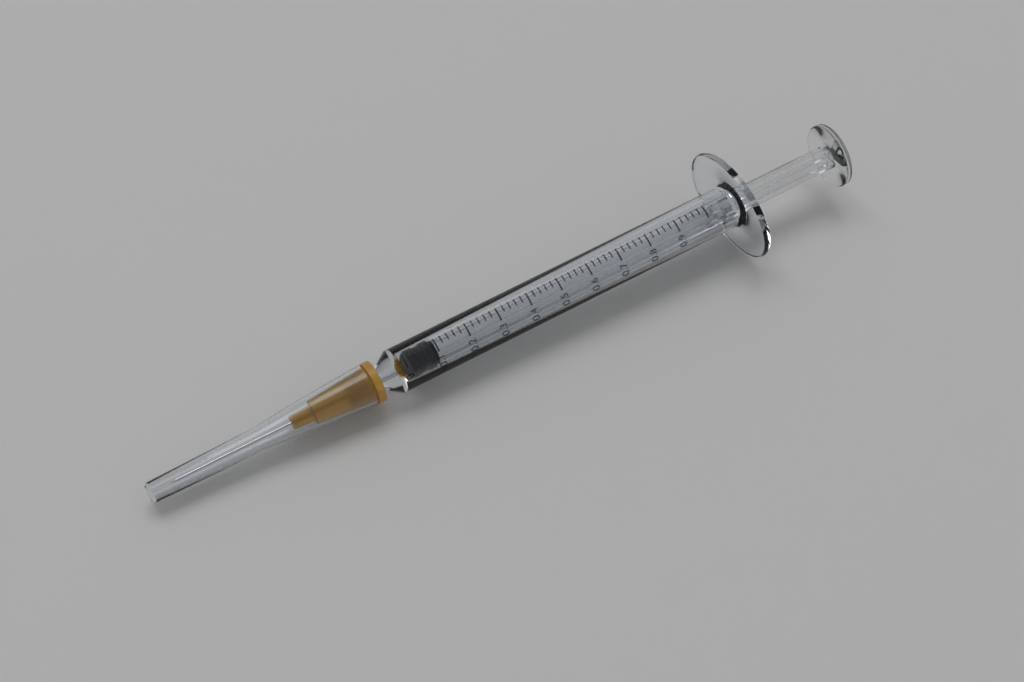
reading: 0.02 ml
